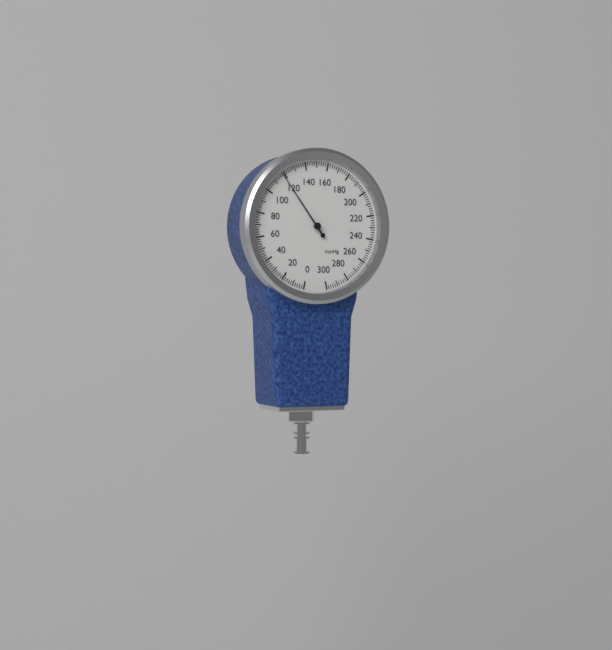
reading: 118 mmHg
